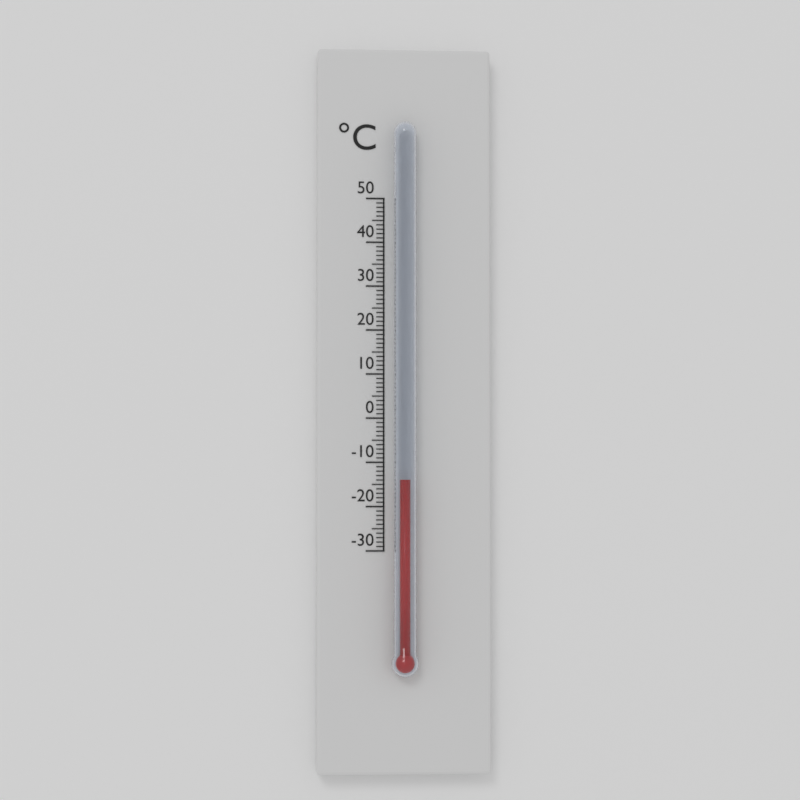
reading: -14 °C
